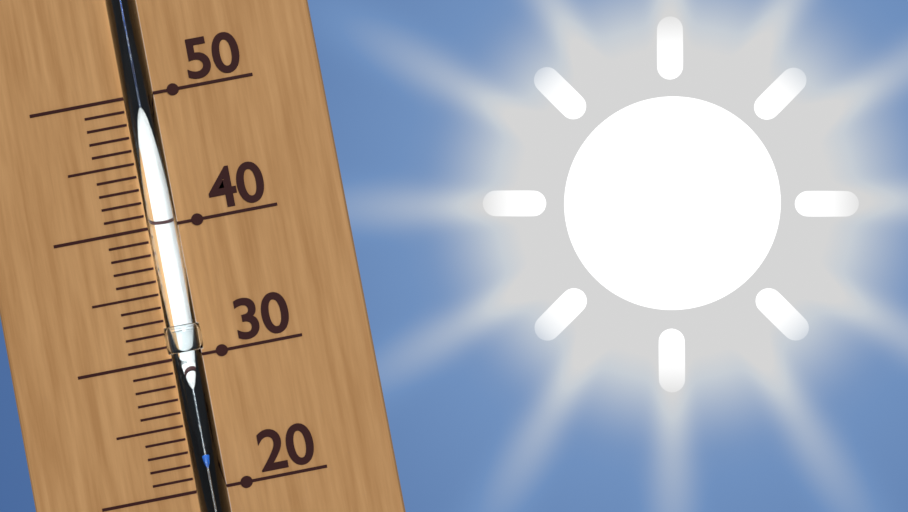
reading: 23 (no unit)
